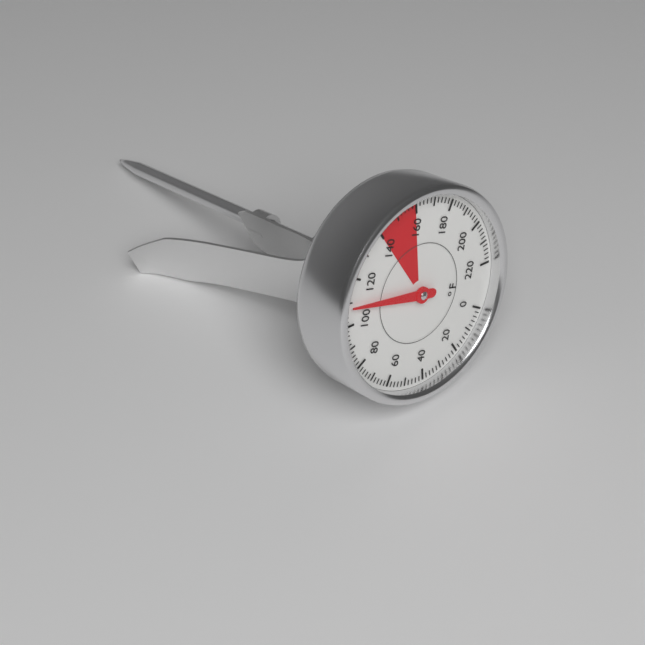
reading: 108 °F
